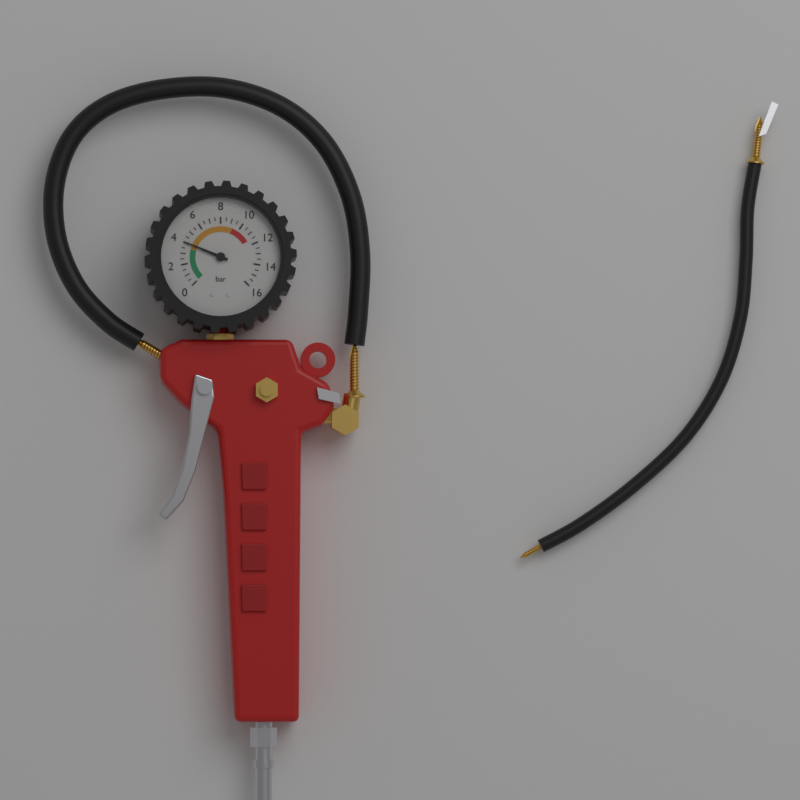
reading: 4.0 bar
